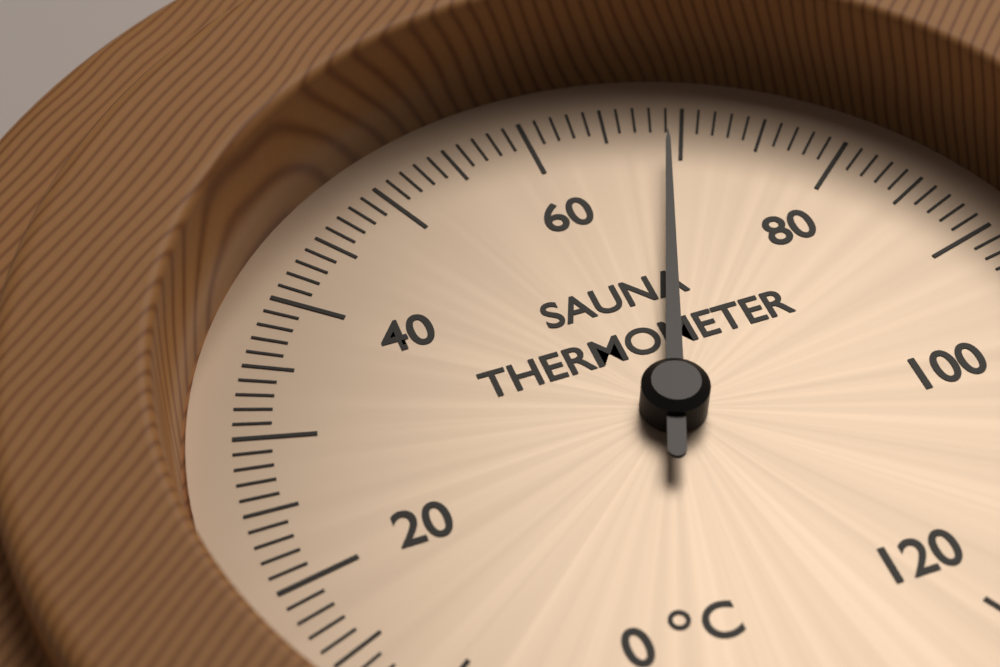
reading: 69 °C
